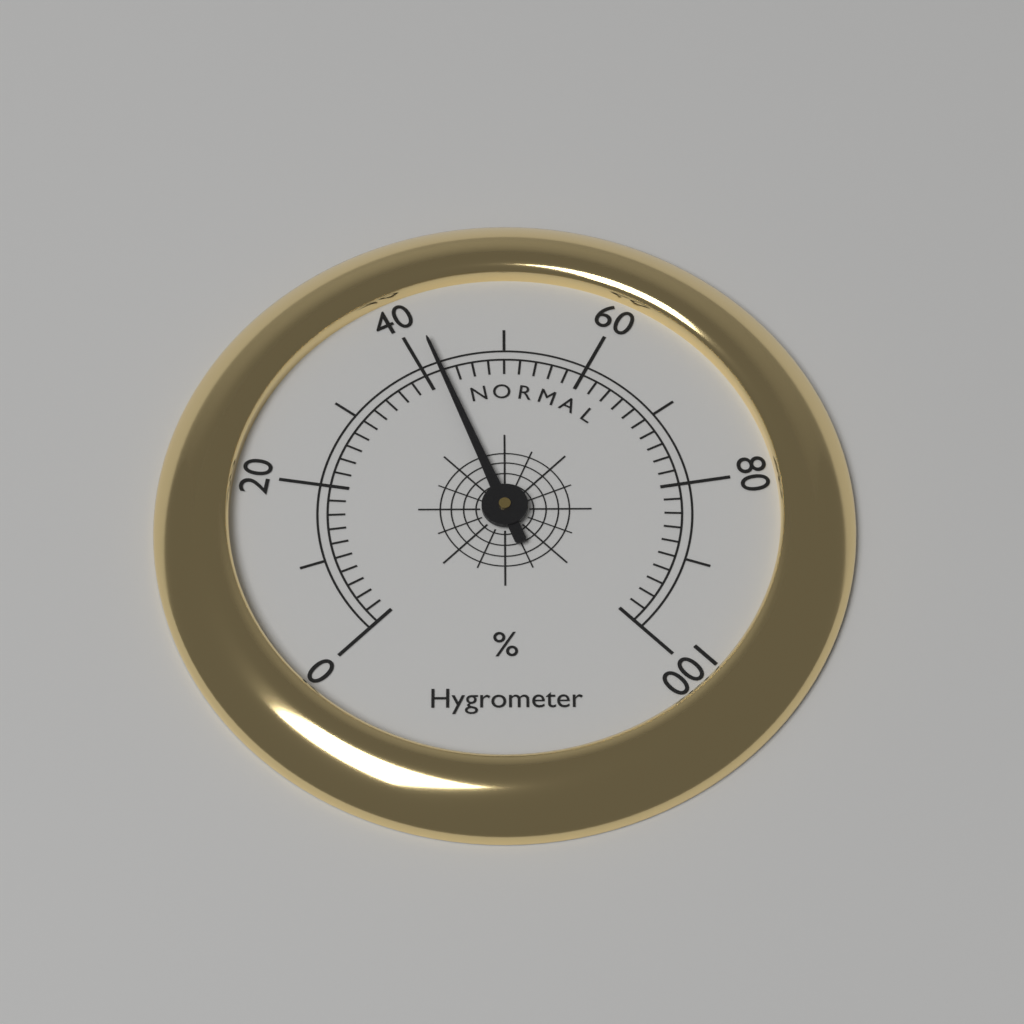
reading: 42 %
